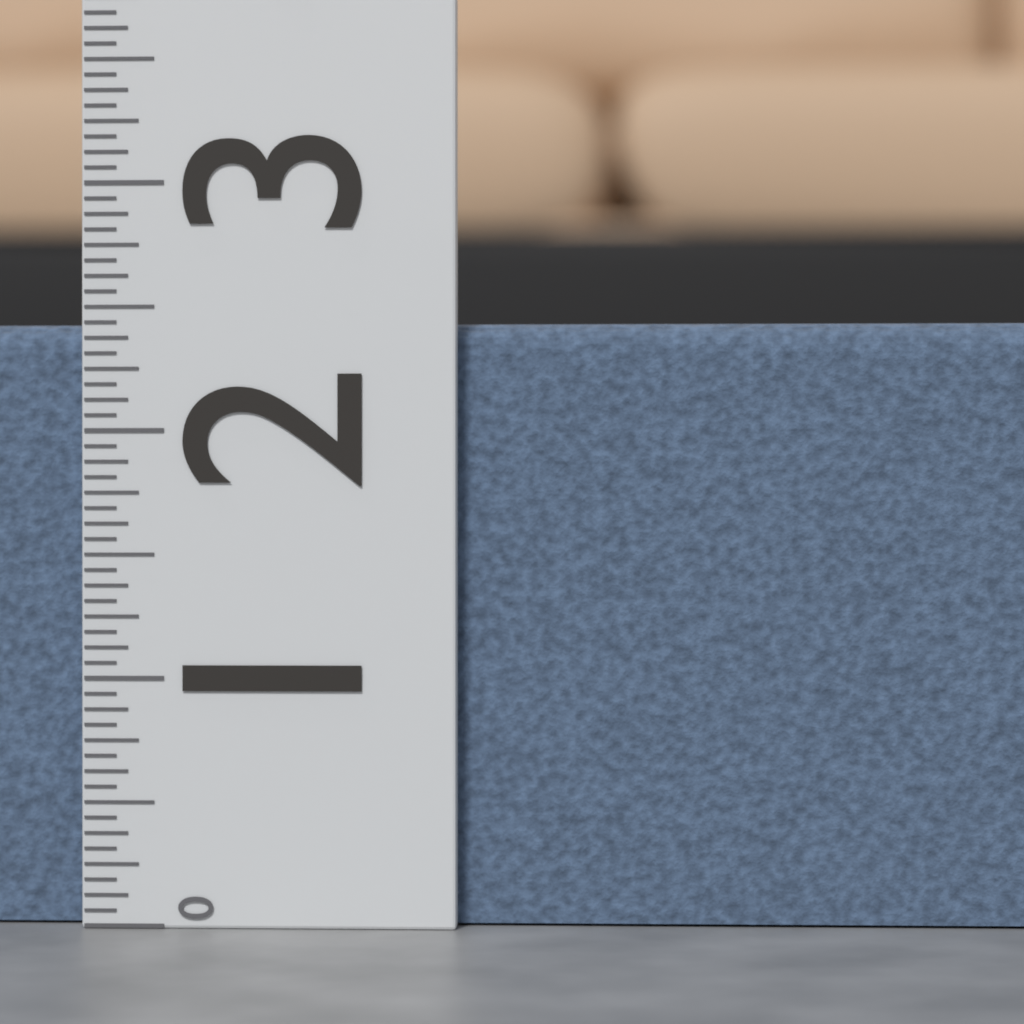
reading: 2.4375 (no unit)
